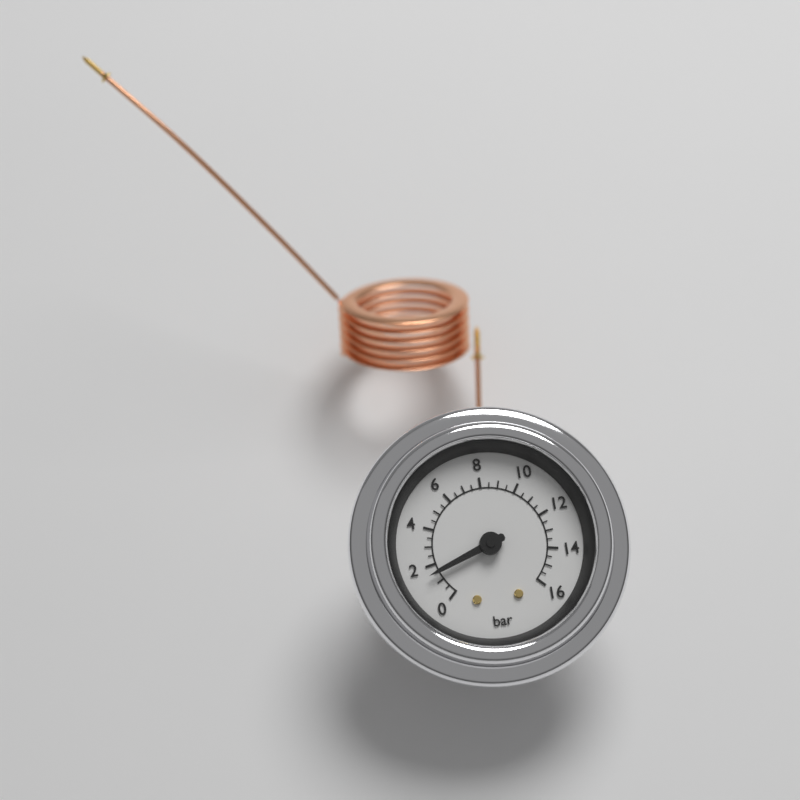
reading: 1.5 bar
